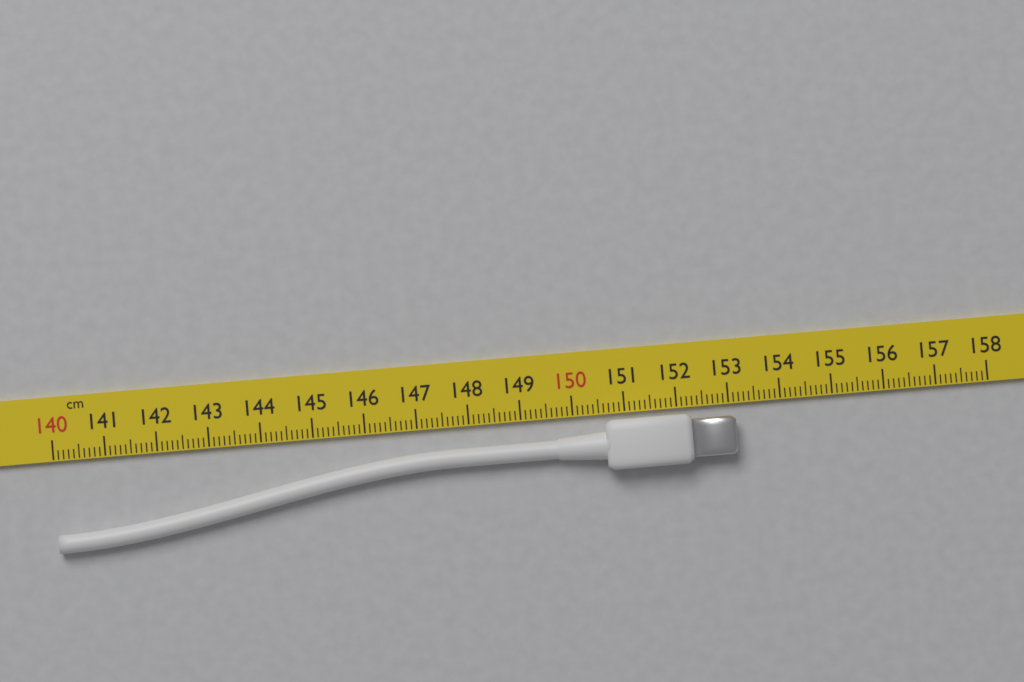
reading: 153.1 cm
